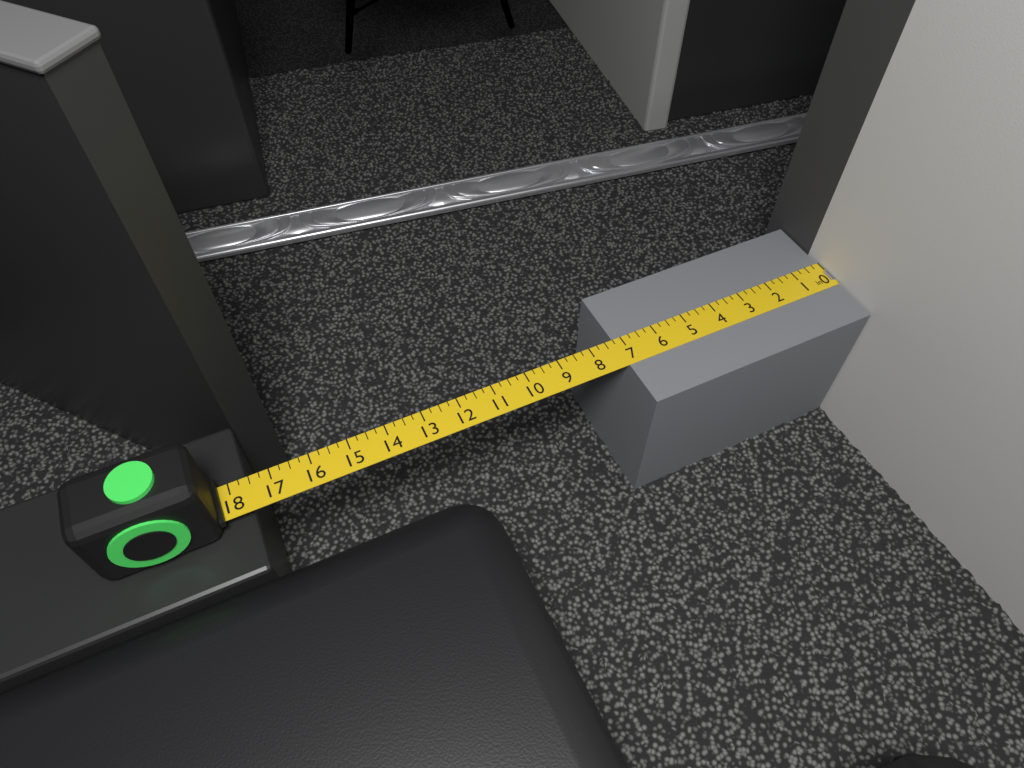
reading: 7.25 in
